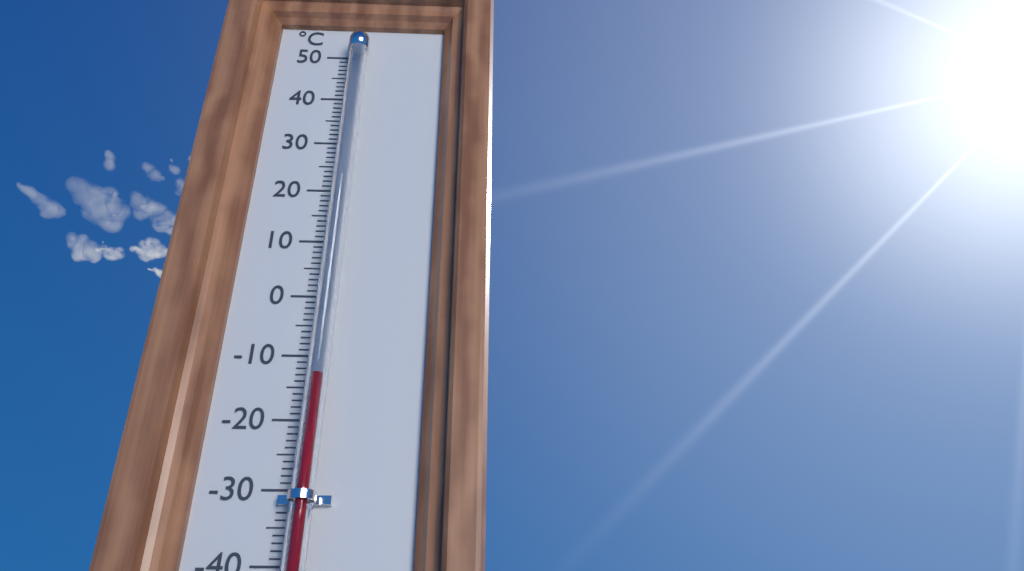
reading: -14 °C
